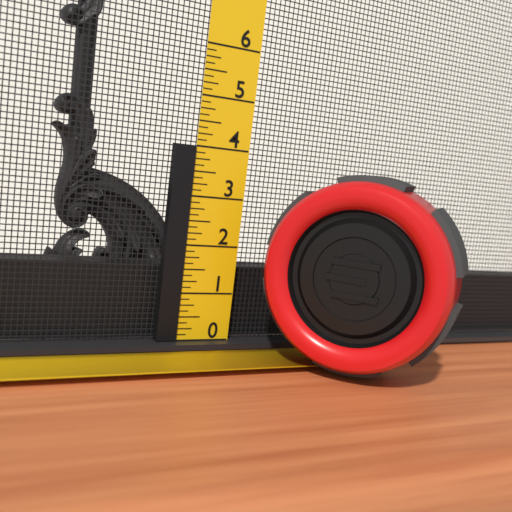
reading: 4.000 (no unit)
